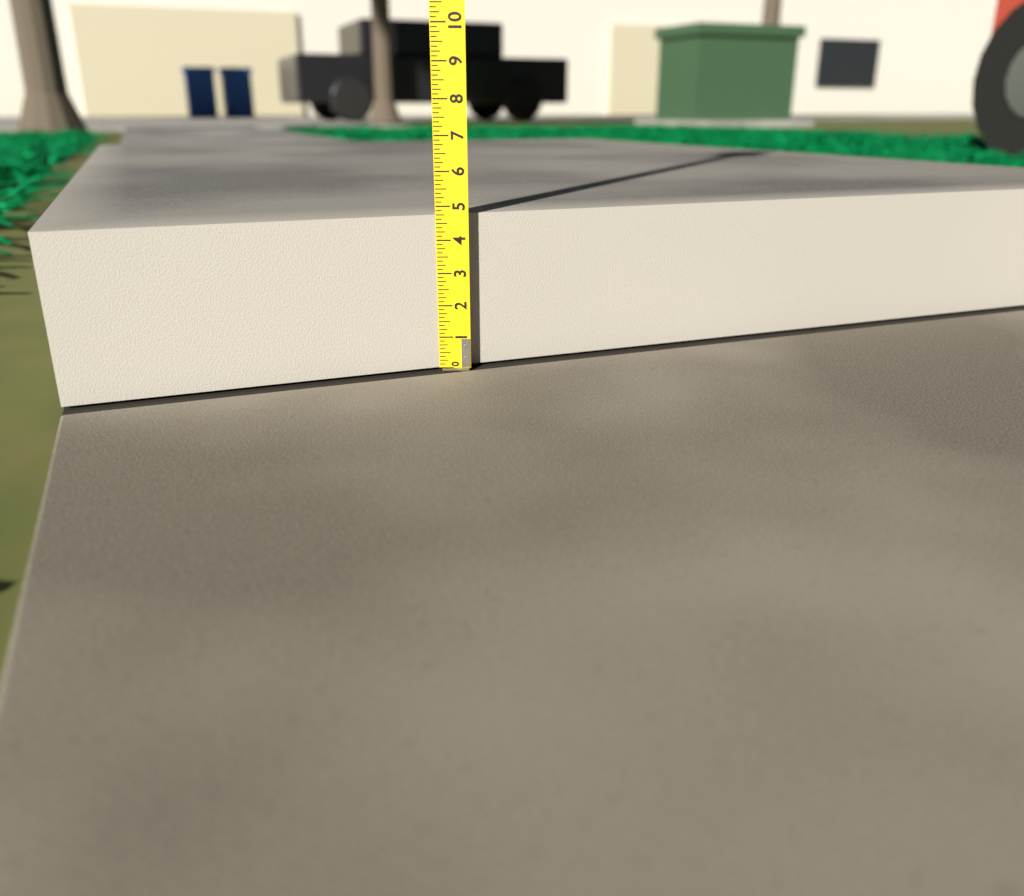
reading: 4.750 (no unit)
